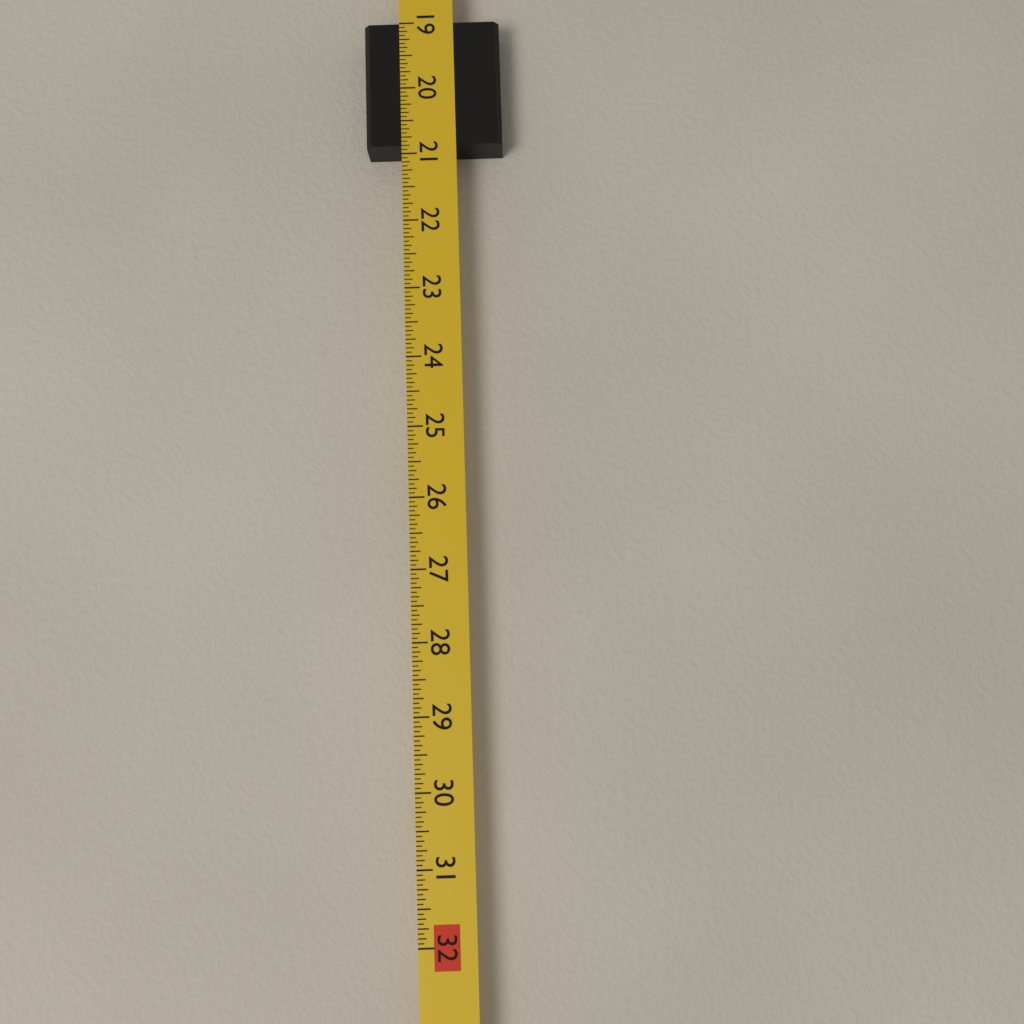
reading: 20.8750 in
